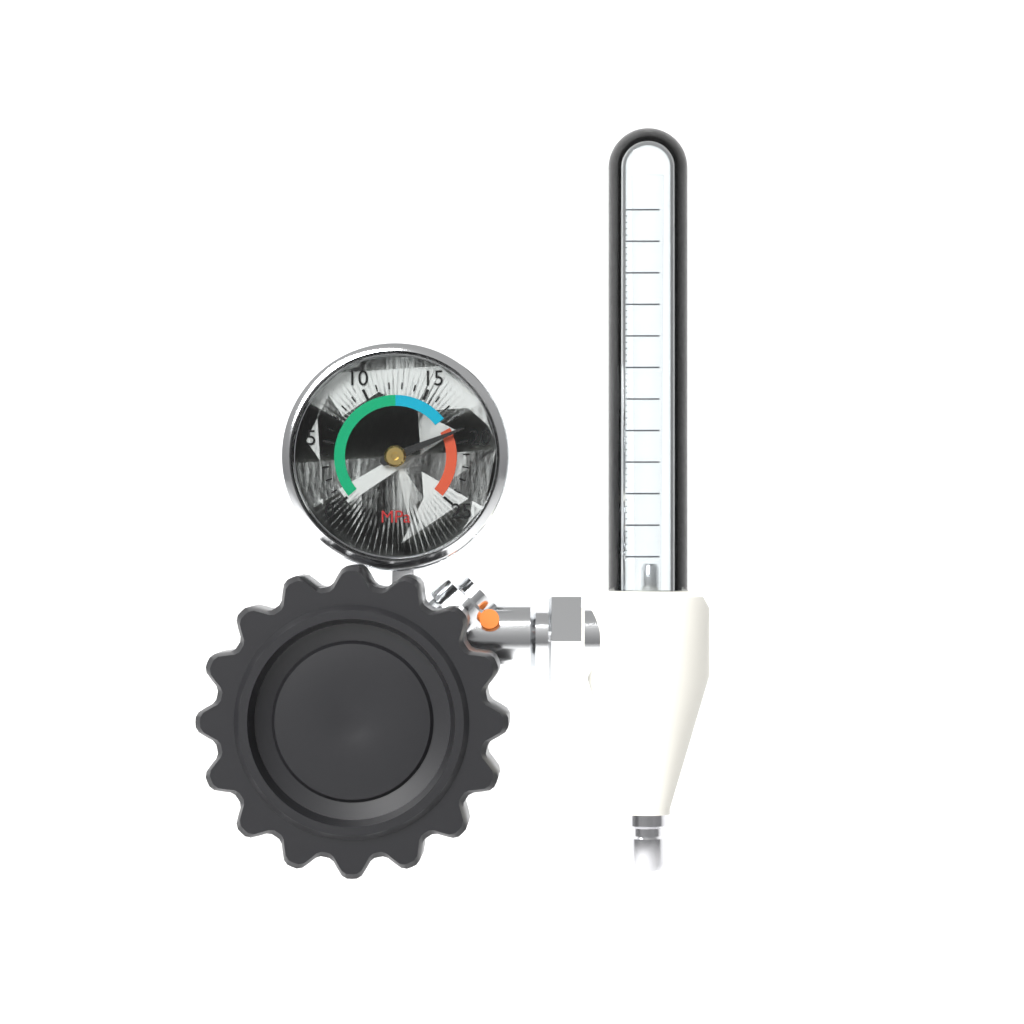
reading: 19 MPa
